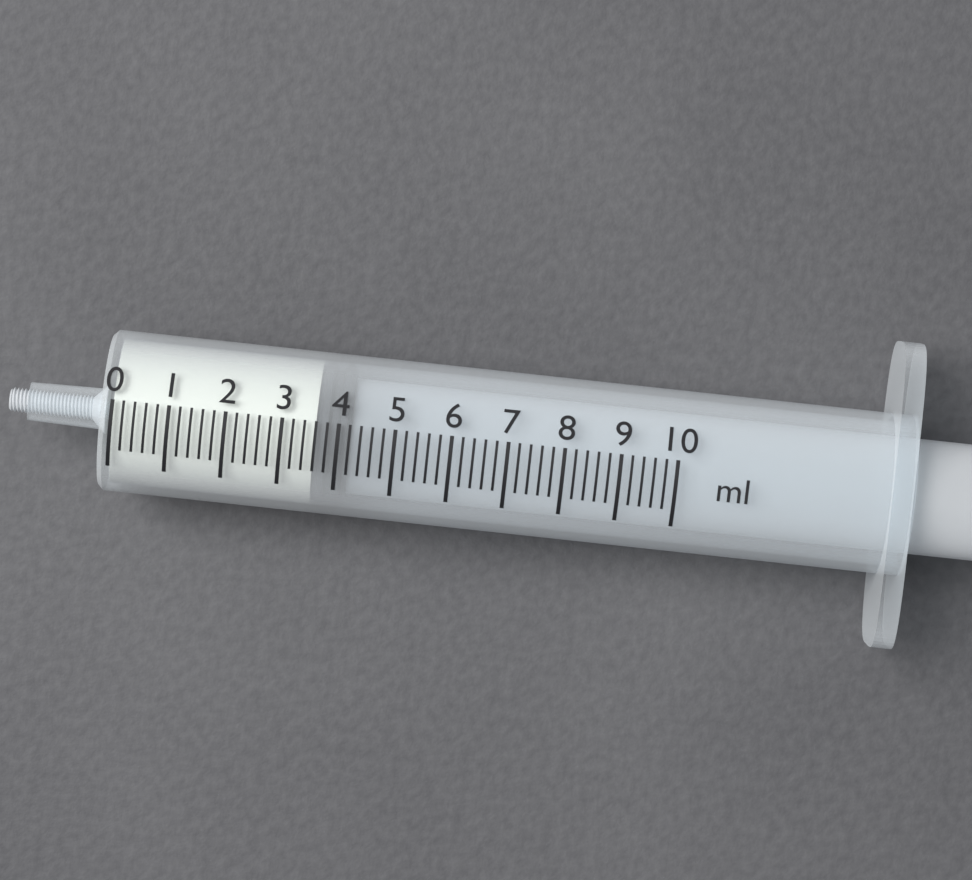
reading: 3.6 ml
